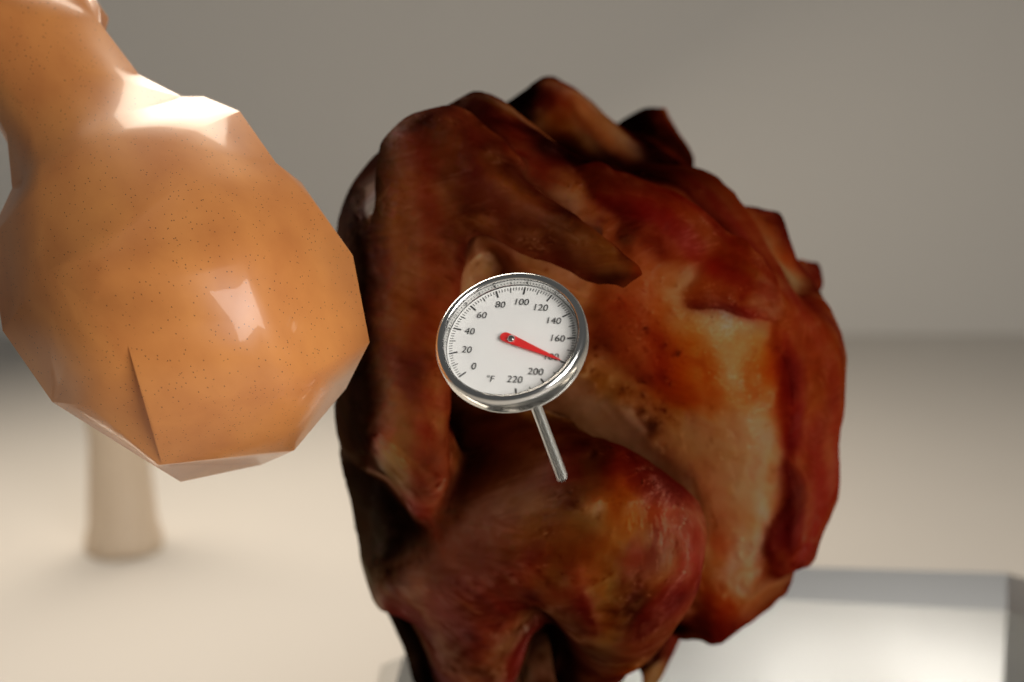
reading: 180 °F
